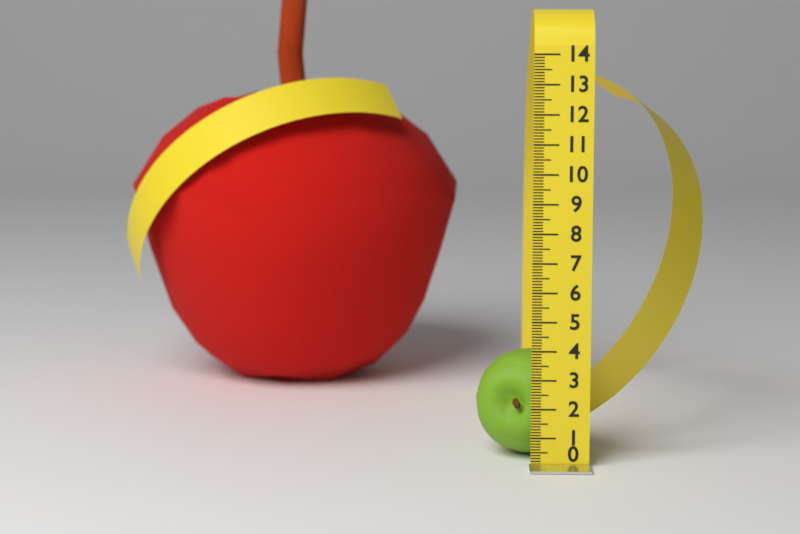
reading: 3.7 (no unit)
